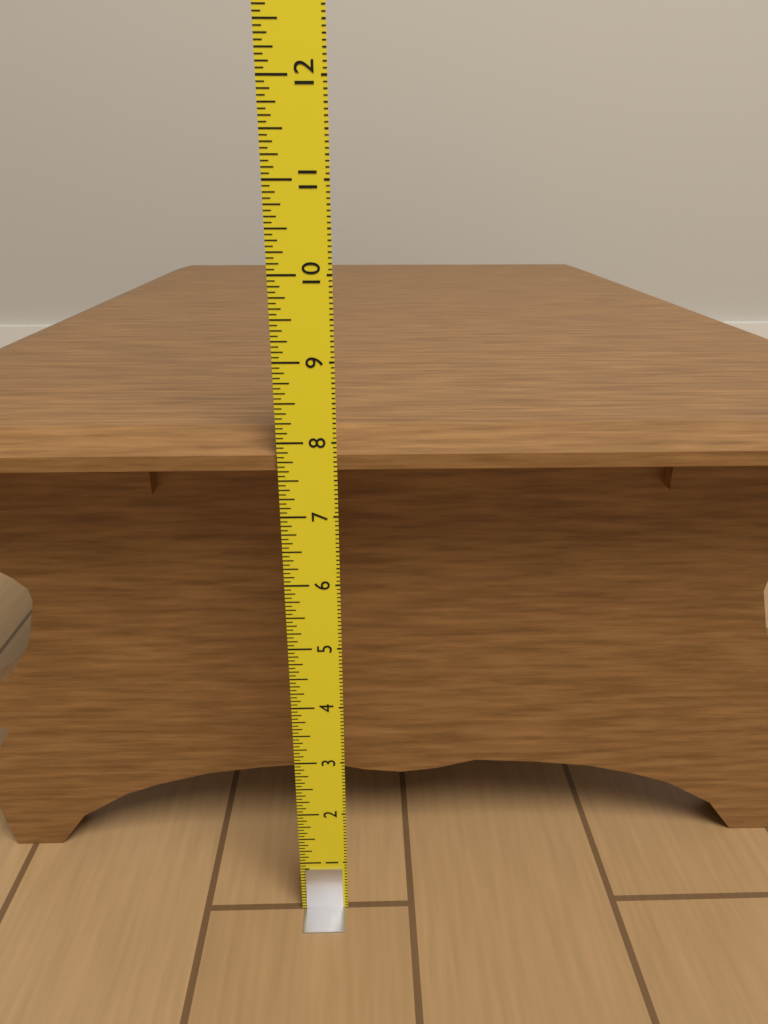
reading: 8.0625 in
